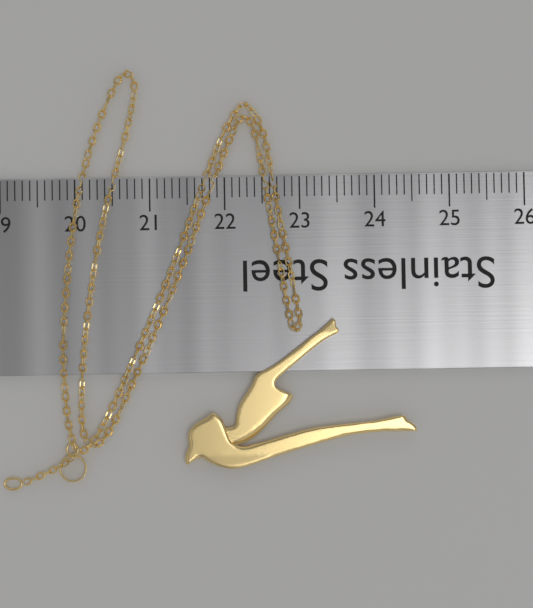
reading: 24.5 (no unit)
